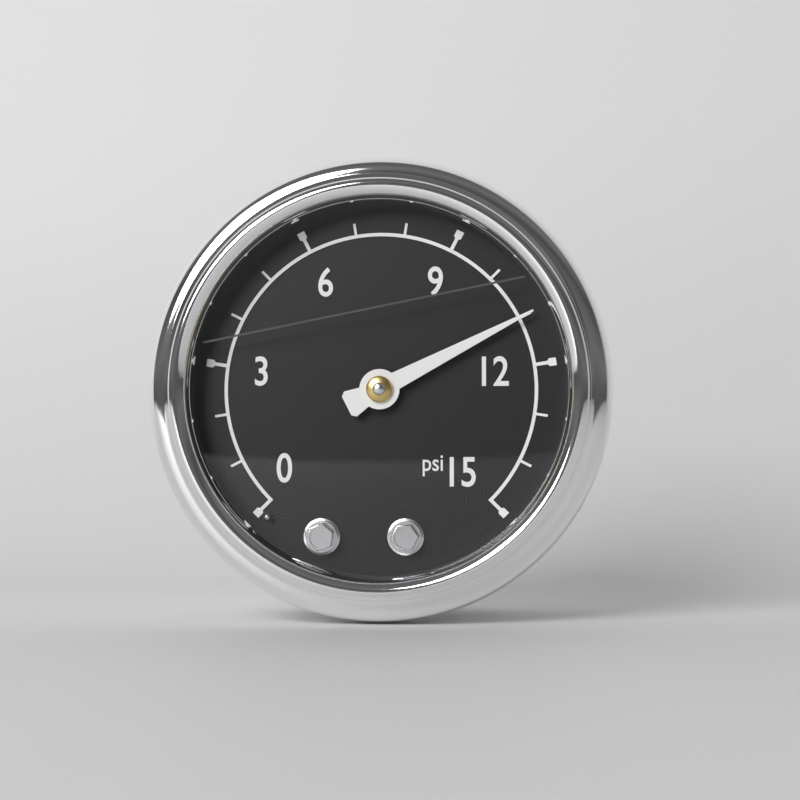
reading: 11 psi
